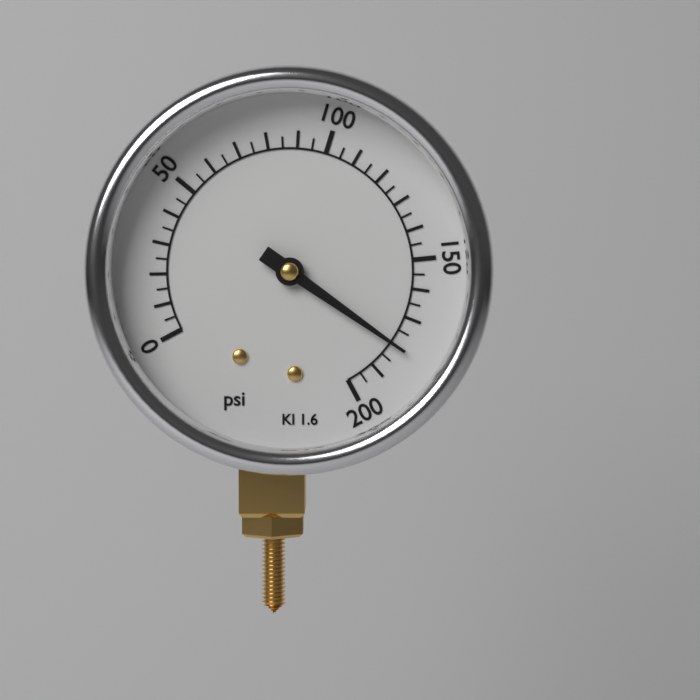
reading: 180 psi
